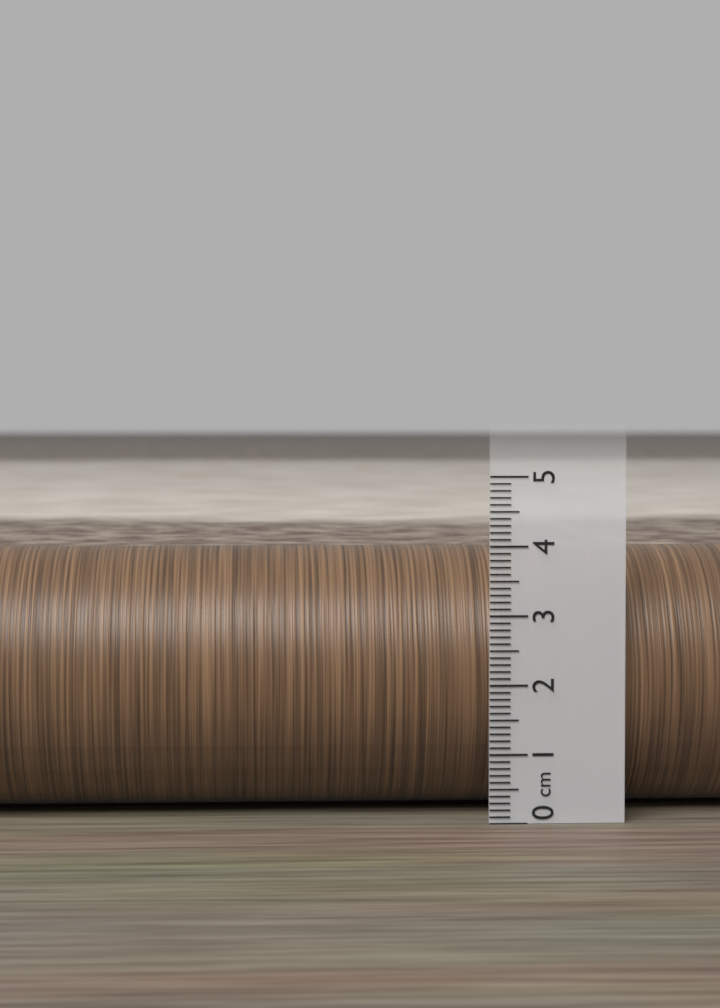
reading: 3.9 cm
